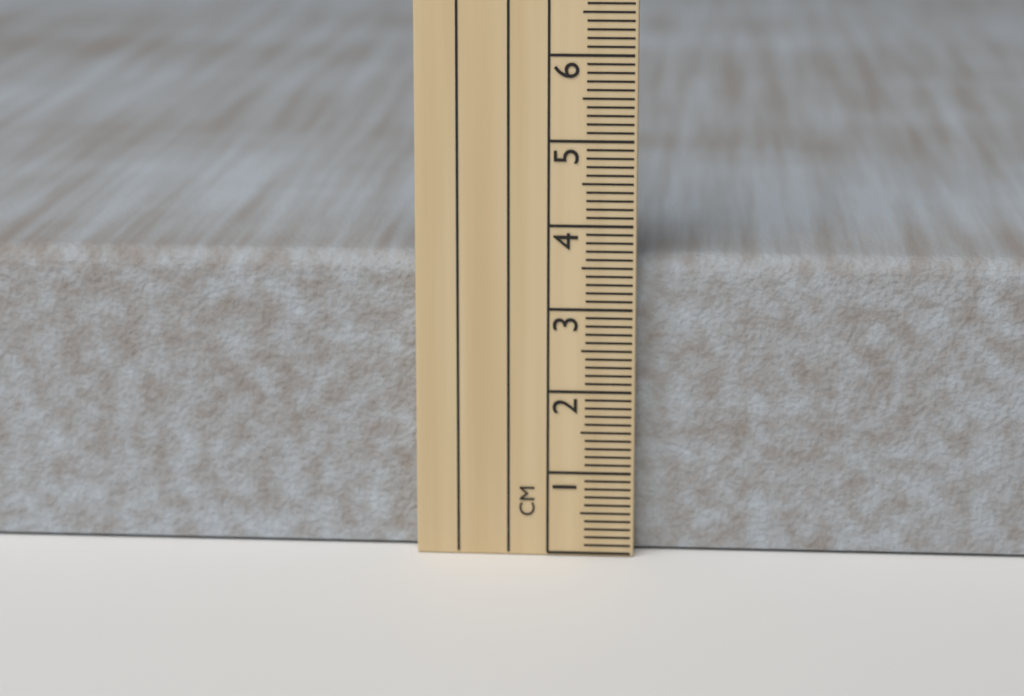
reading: 3.6 cm
